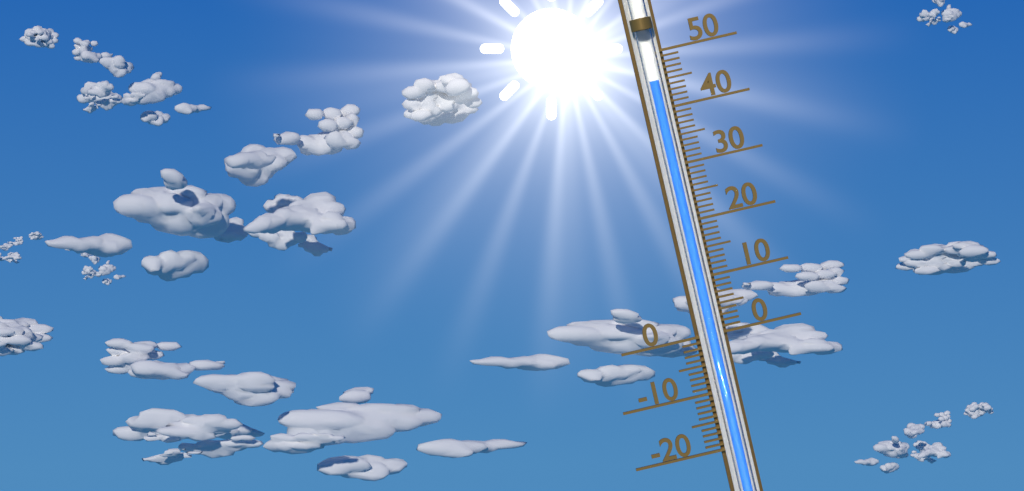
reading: 45 (no unit)
